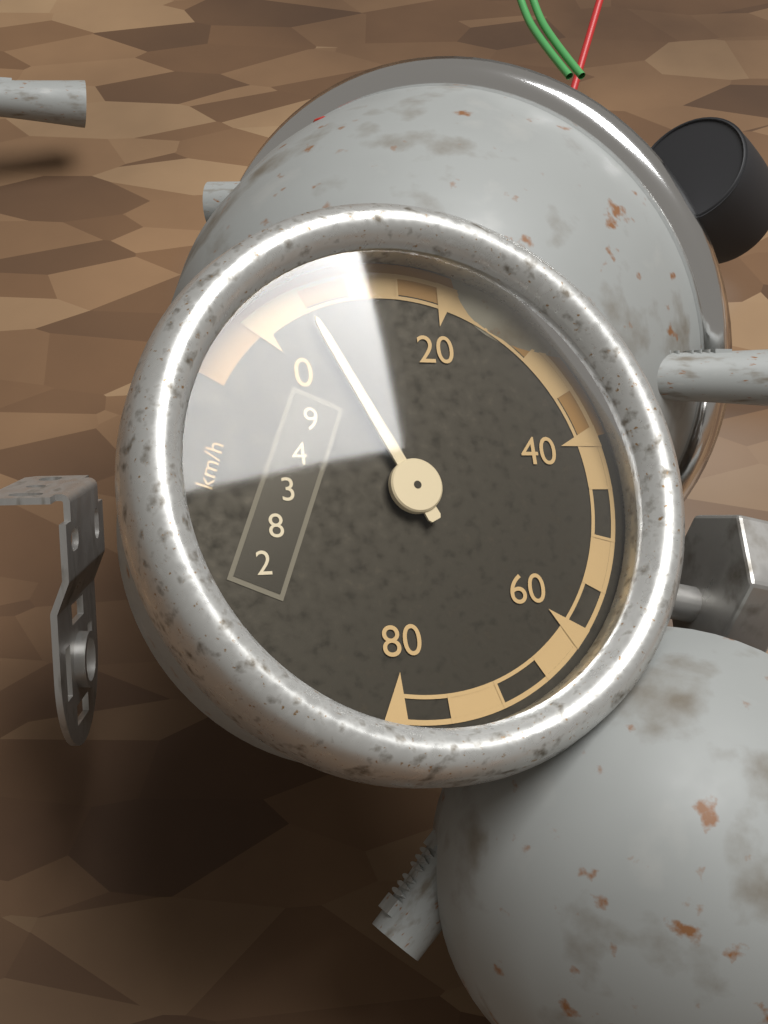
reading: 5 km/h
